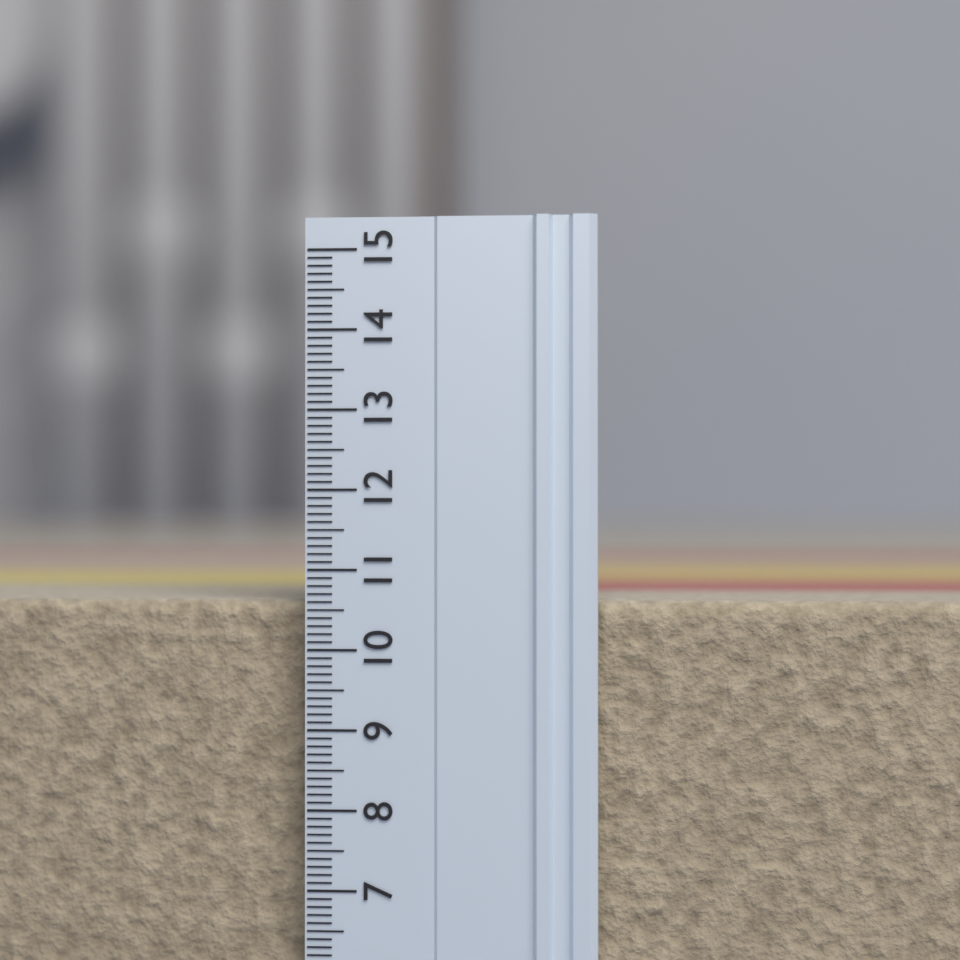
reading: 10.6 (no unit)
